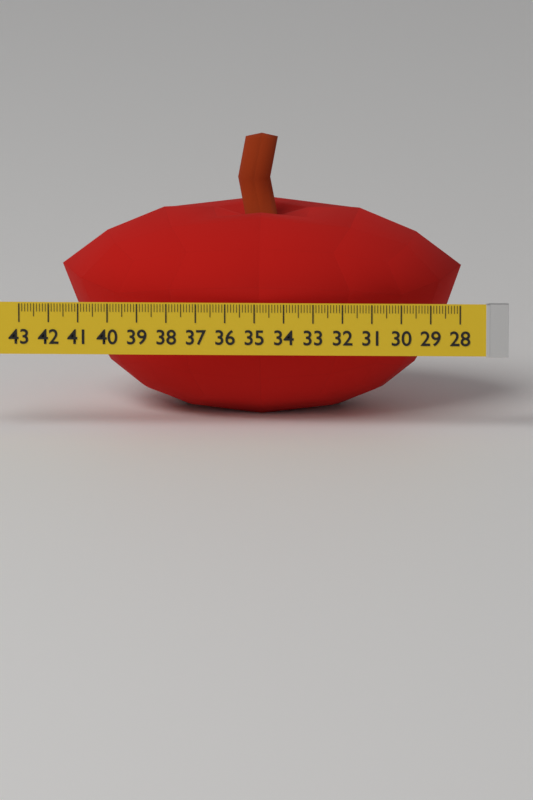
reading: 41.7 (no unit)
